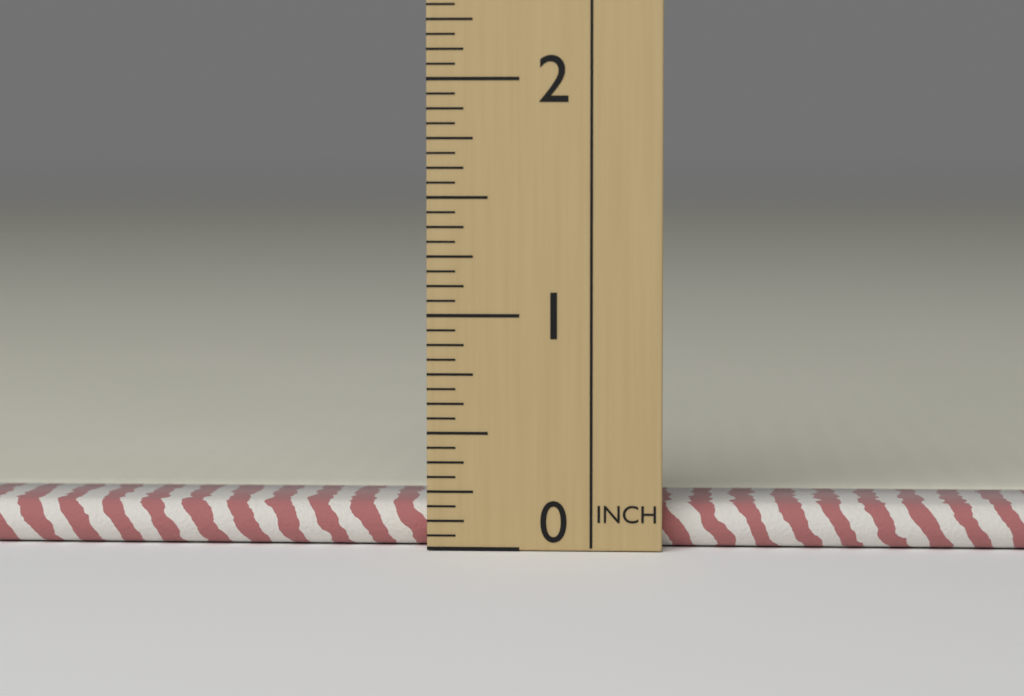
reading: 0.1875 in
